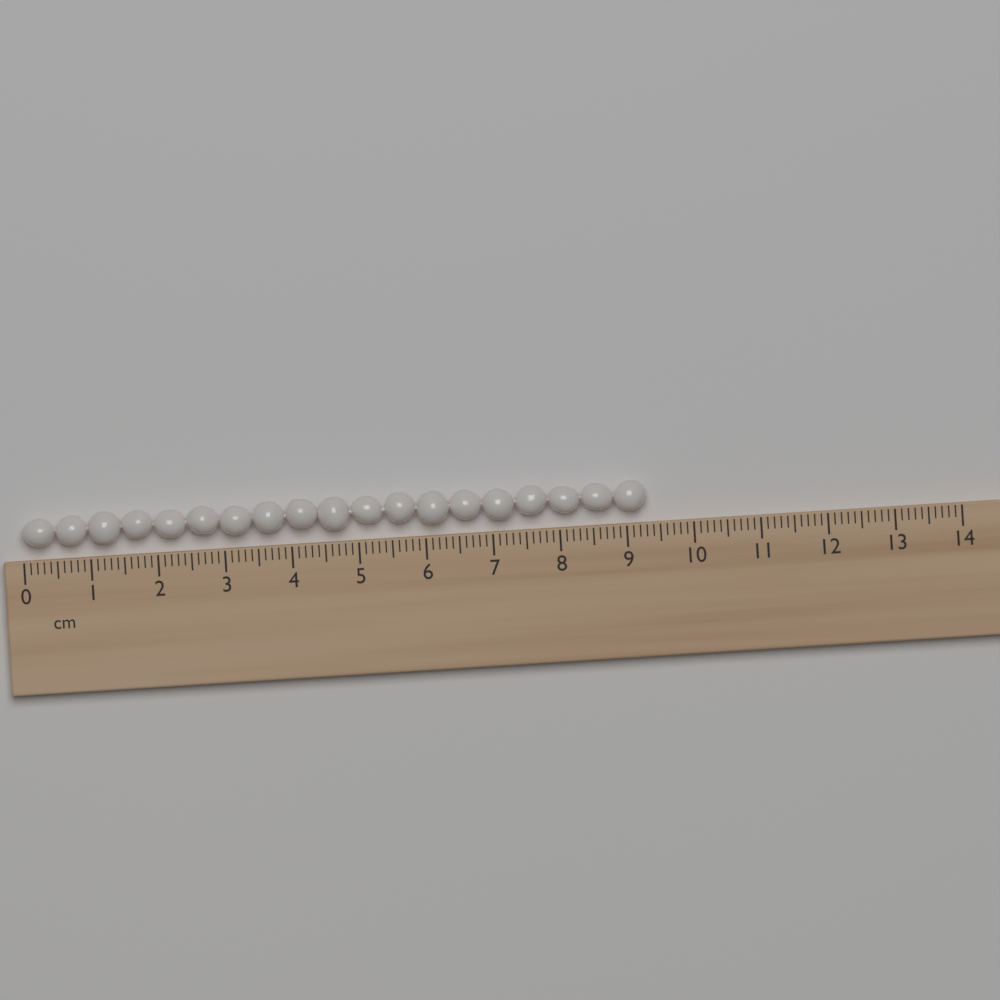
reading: 9.3 cm
